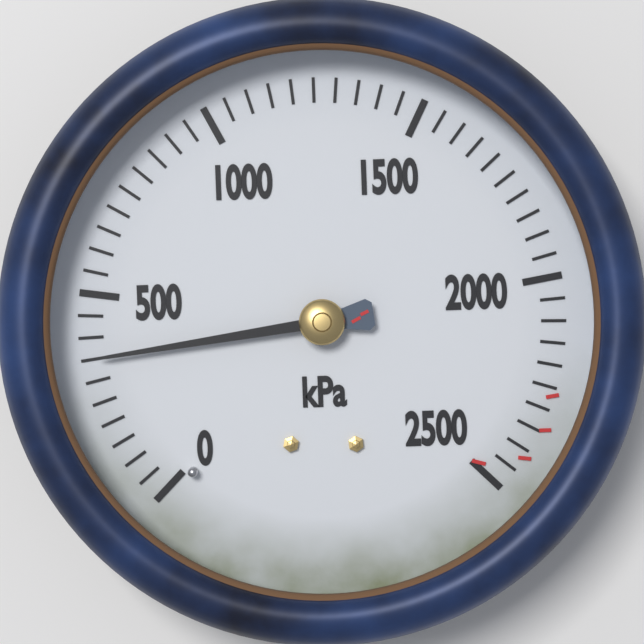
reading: 350 kPa
